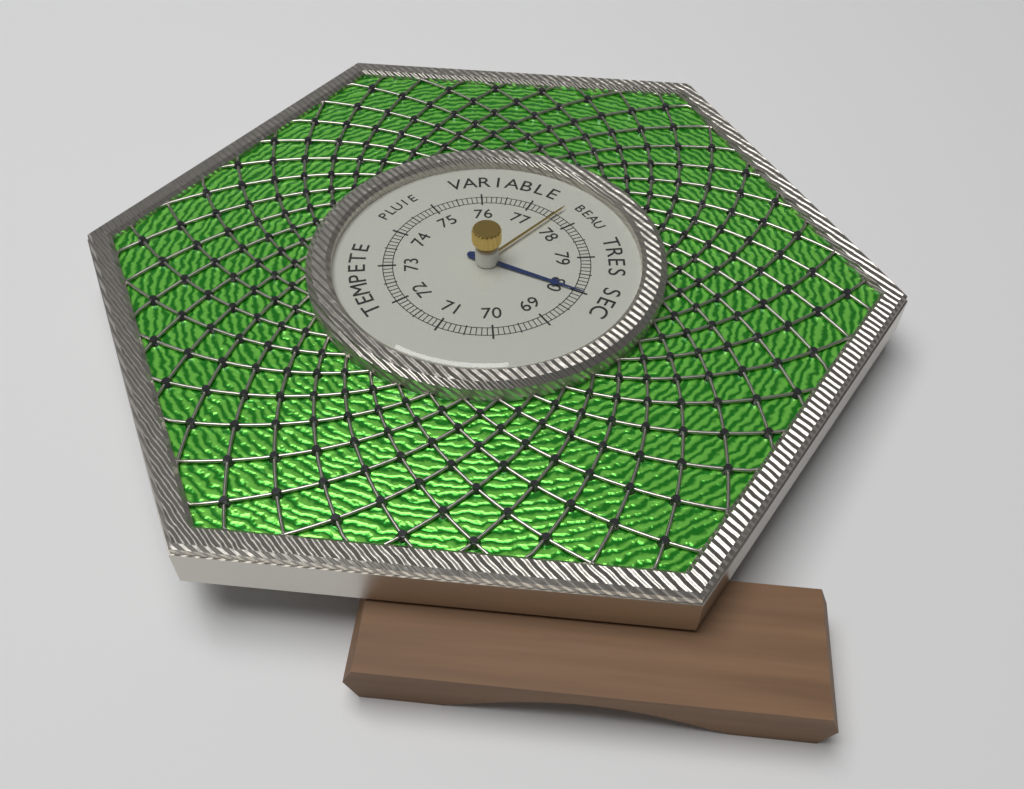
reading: 80.0 (no unit)
